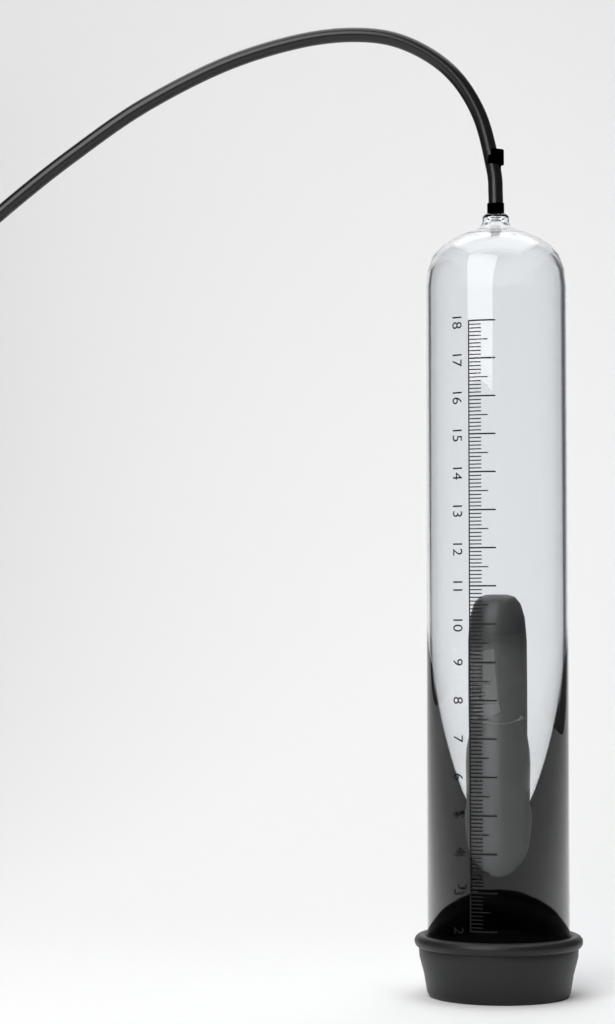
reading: 10.8 (no unit)
